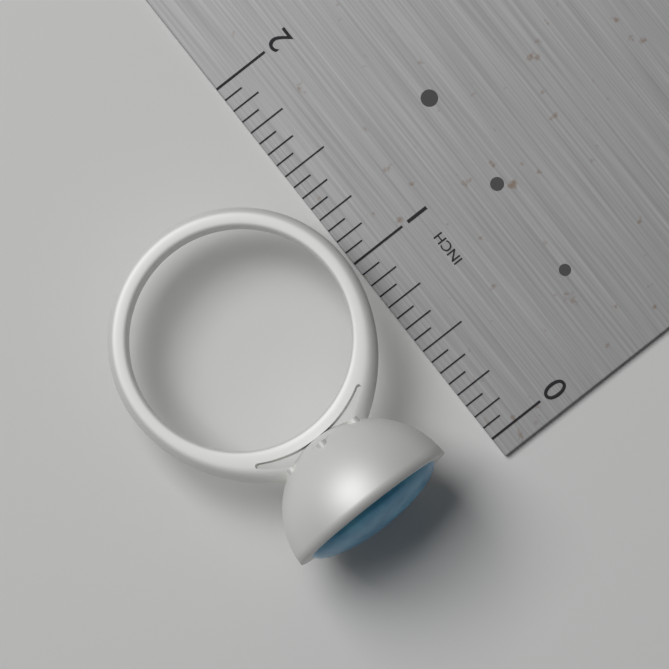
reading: 1.6250 in
